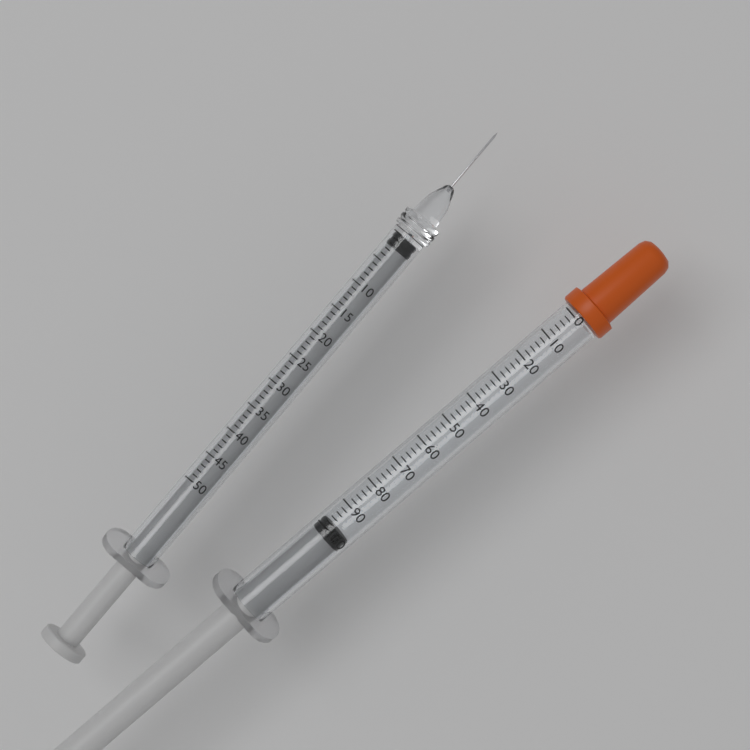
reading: 98 (no unit)
